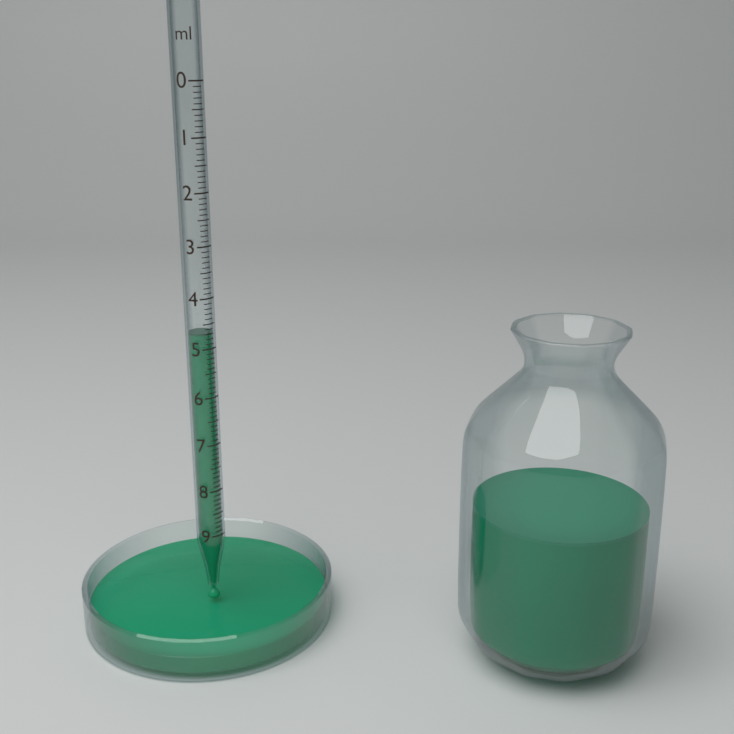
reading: 4.7 ml
